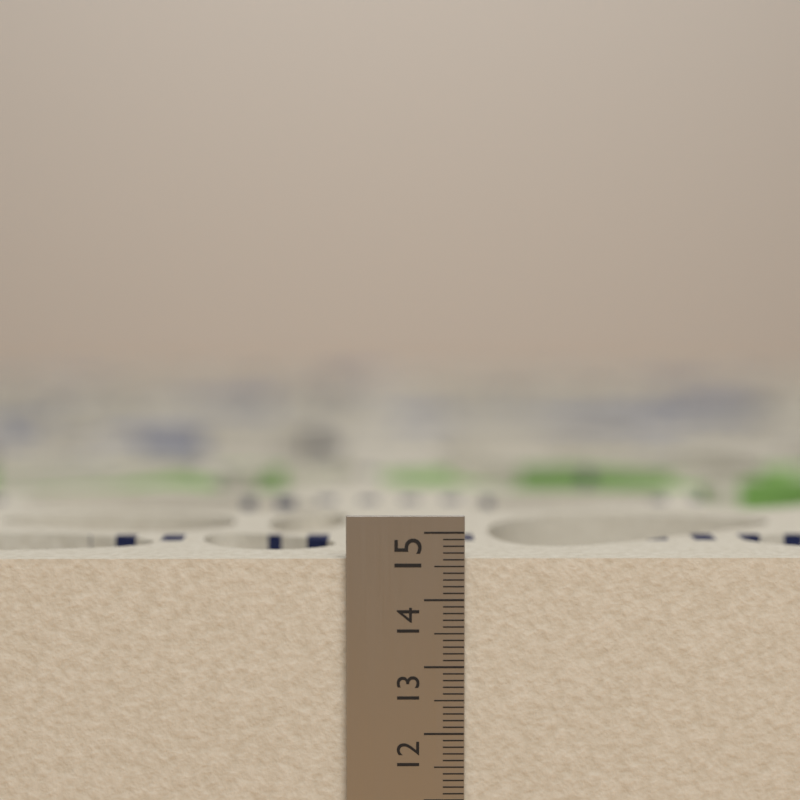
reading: 14.6 cm
